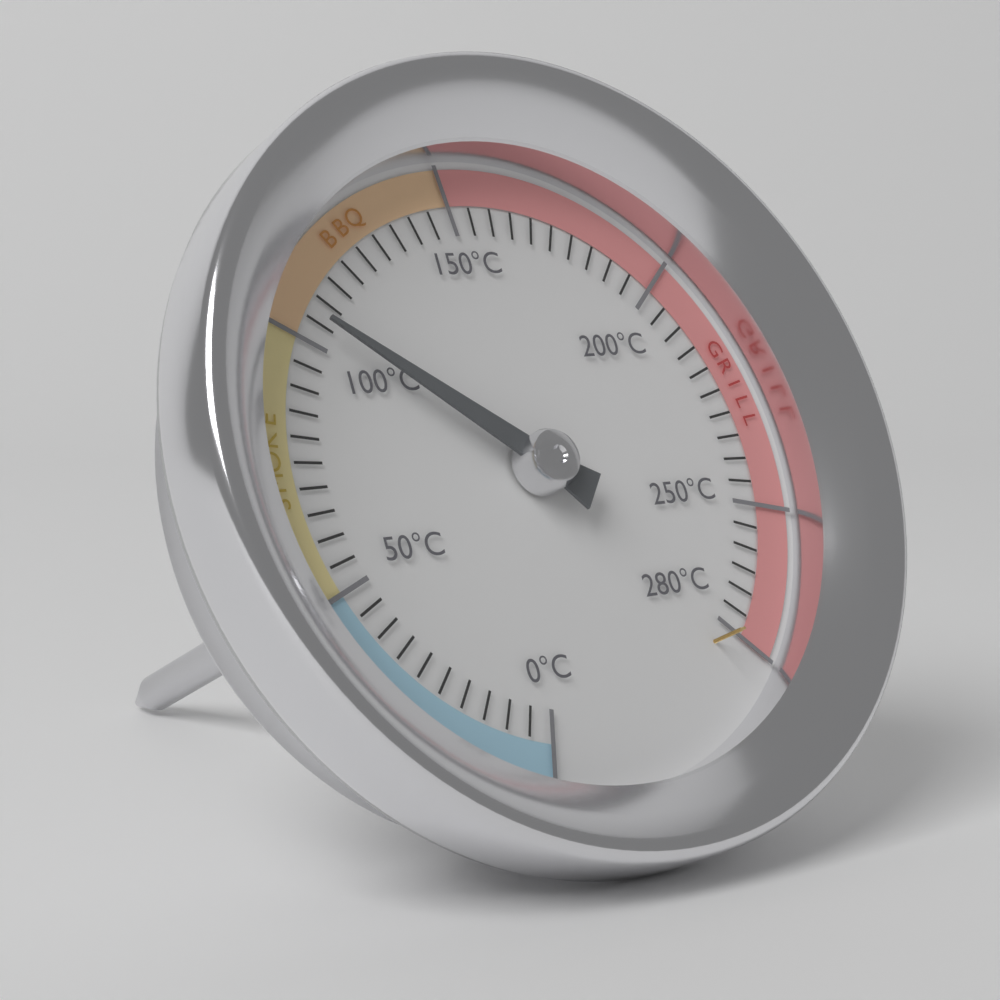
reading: 105 °C
